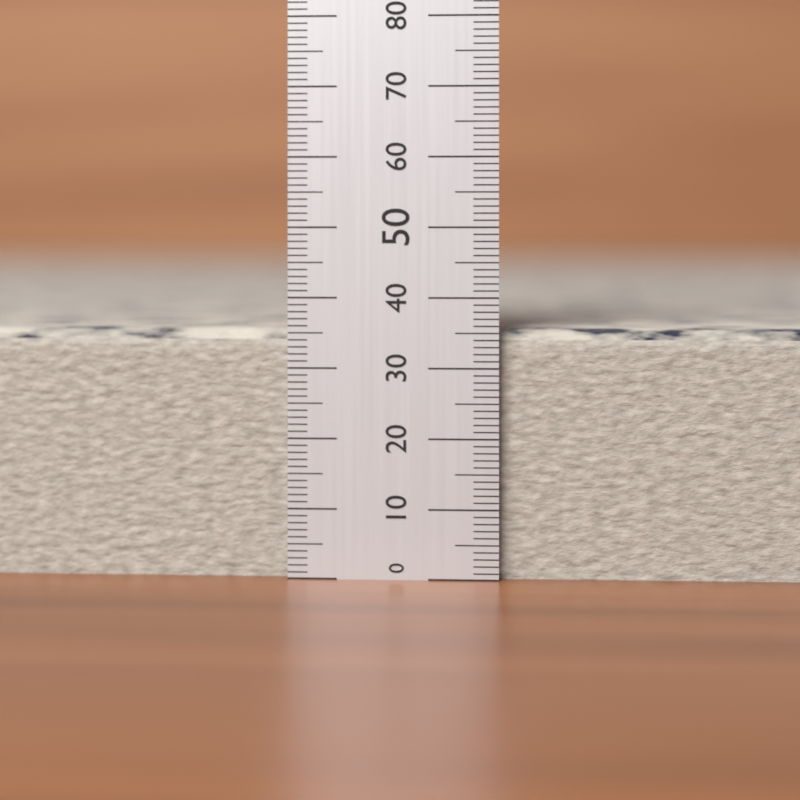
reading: 36 (no unit)
